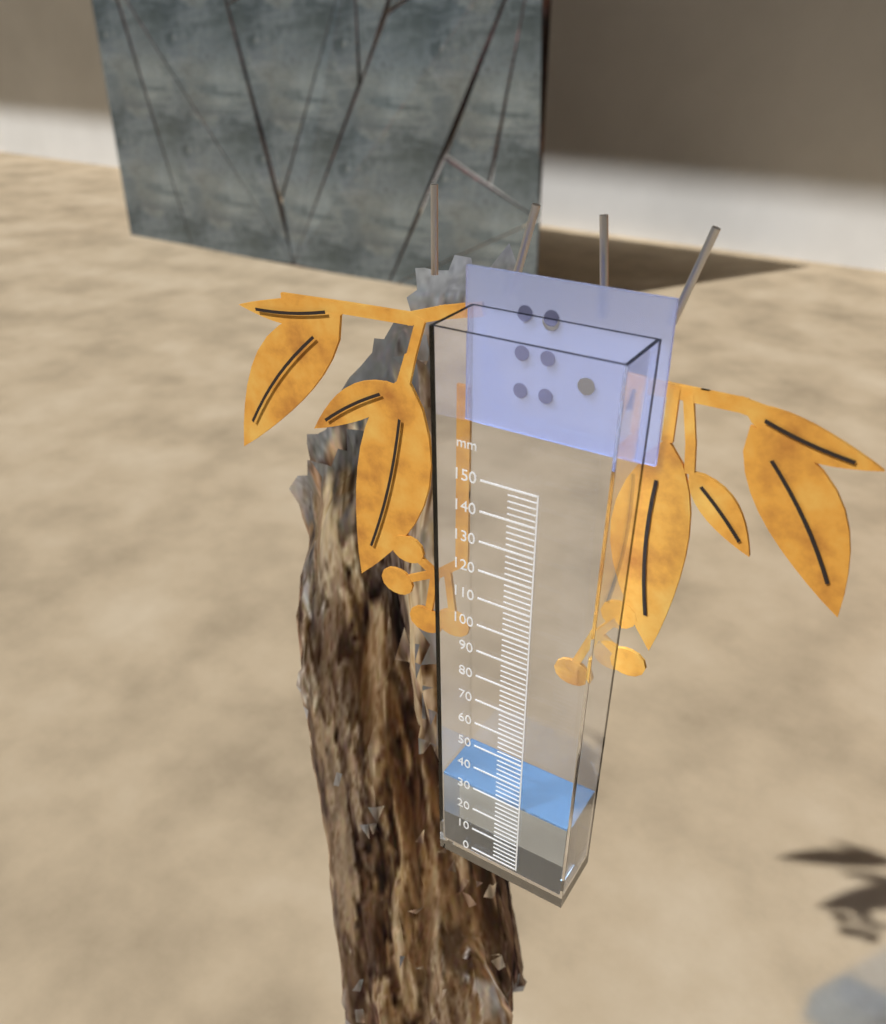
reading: 30 mm
